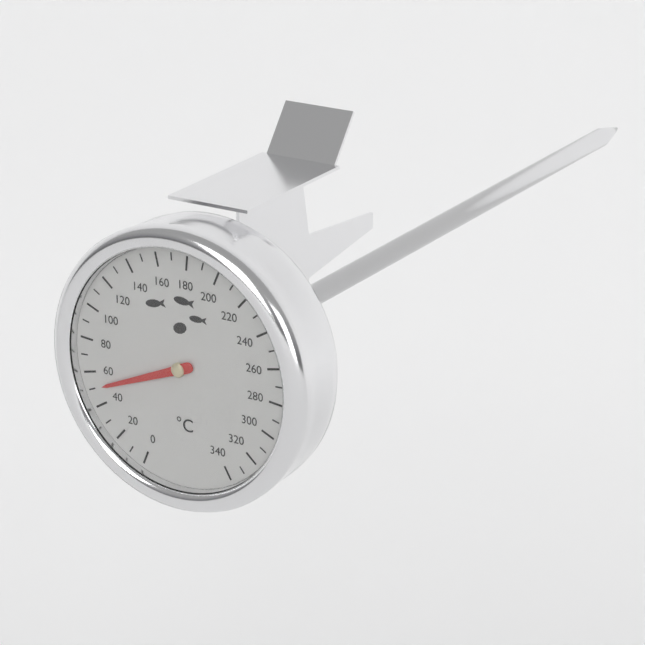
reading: 50 °C
